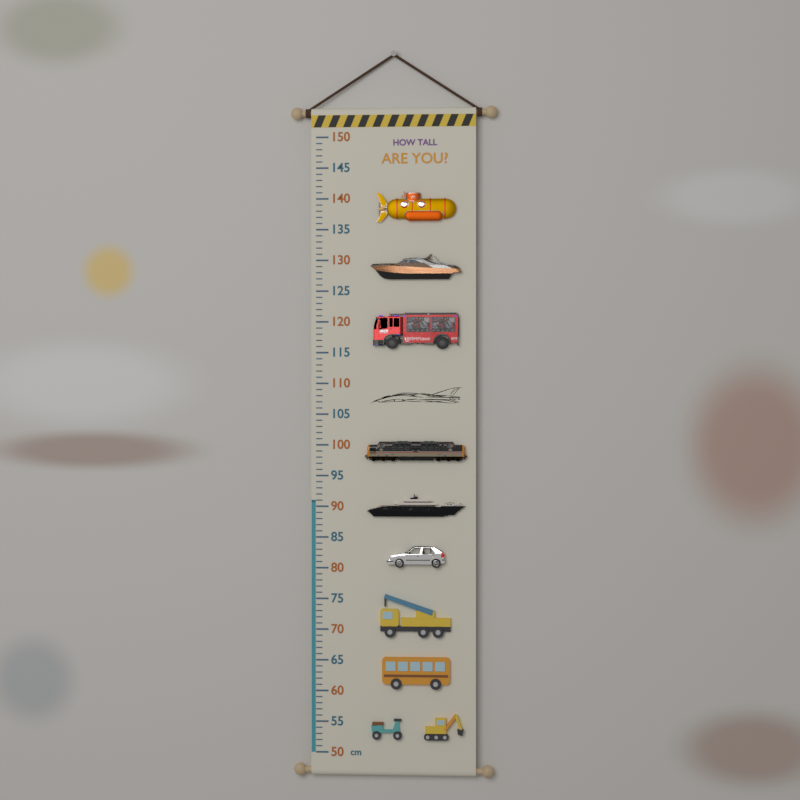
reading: 91 cm
